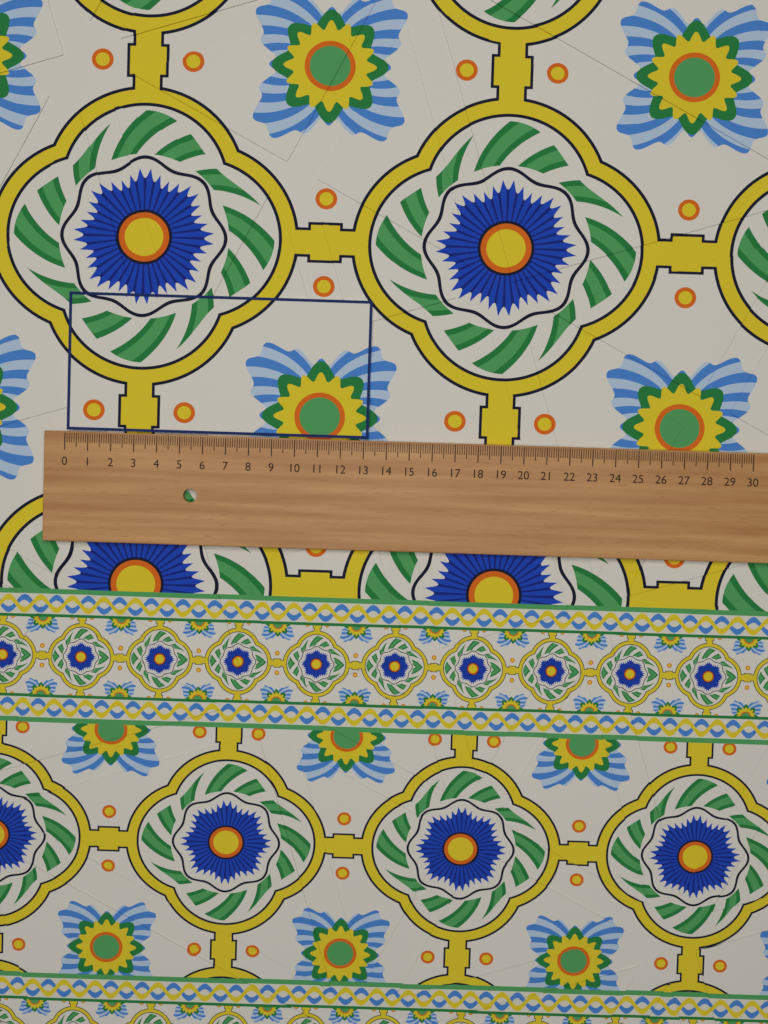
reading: 13.2 (no unit)
